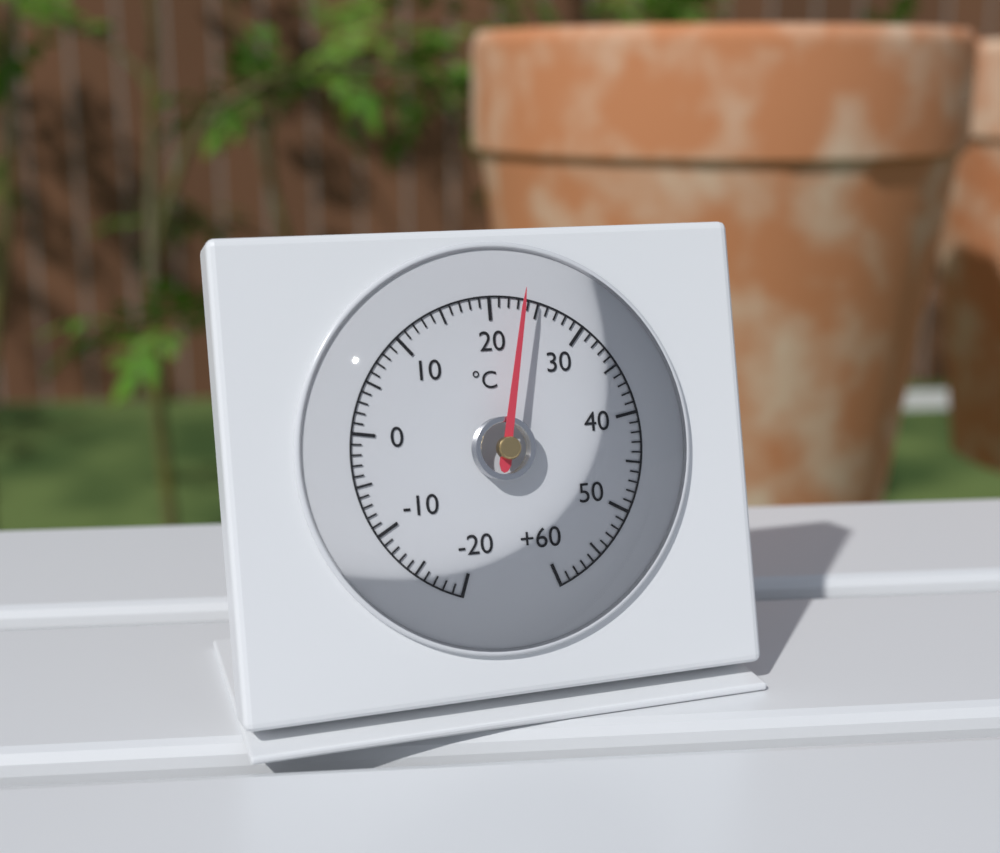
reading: 23 °C
